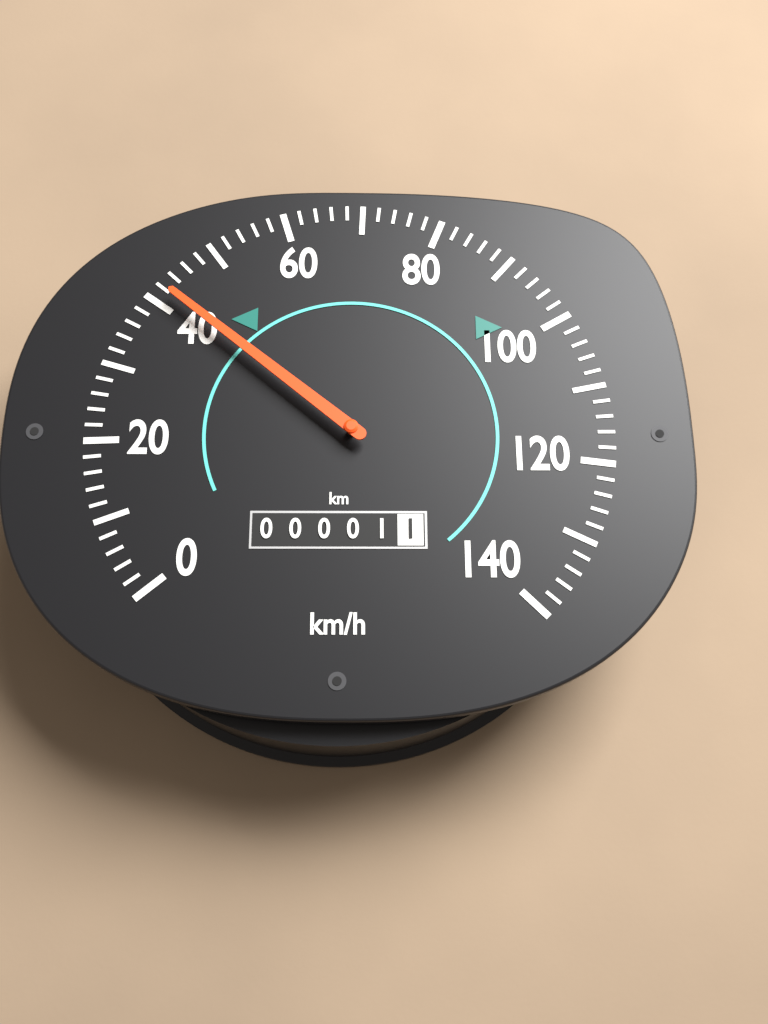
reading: 42 km/h
